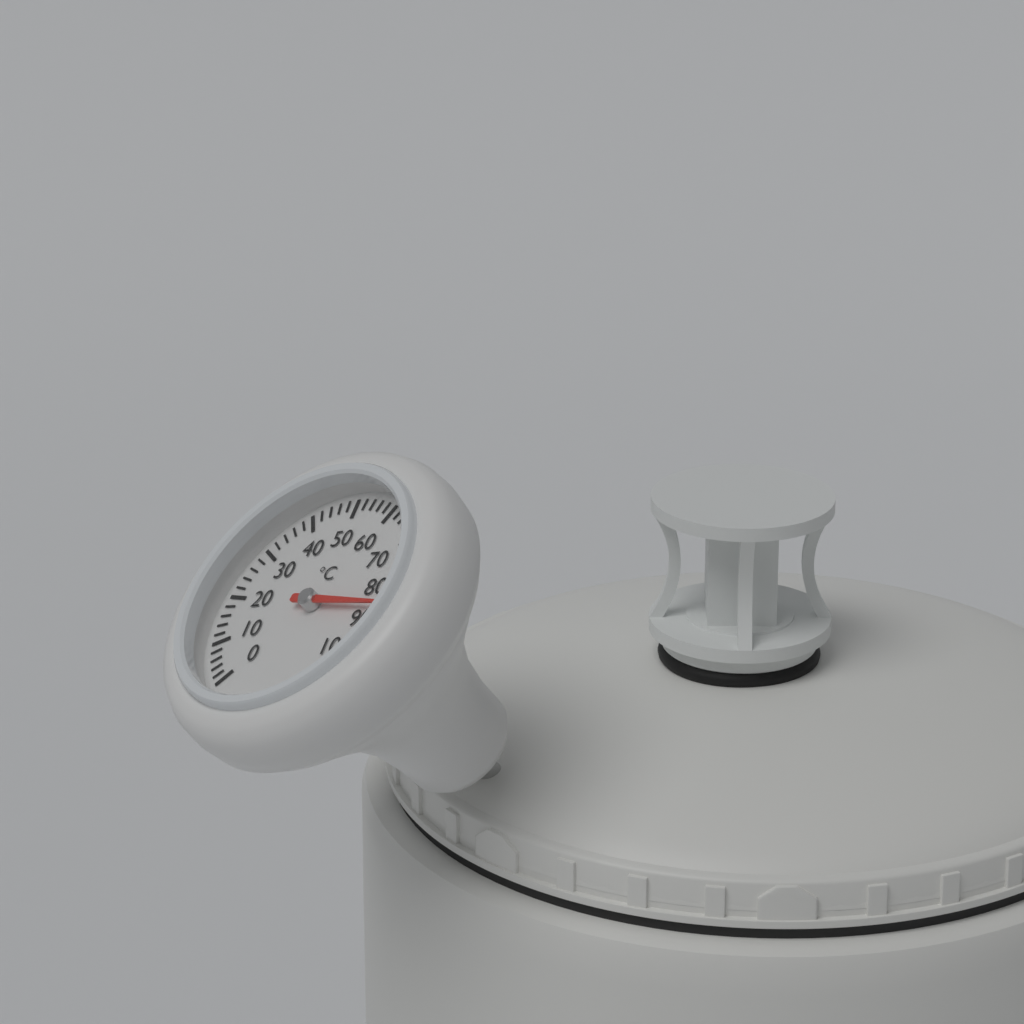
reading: 86 °C
